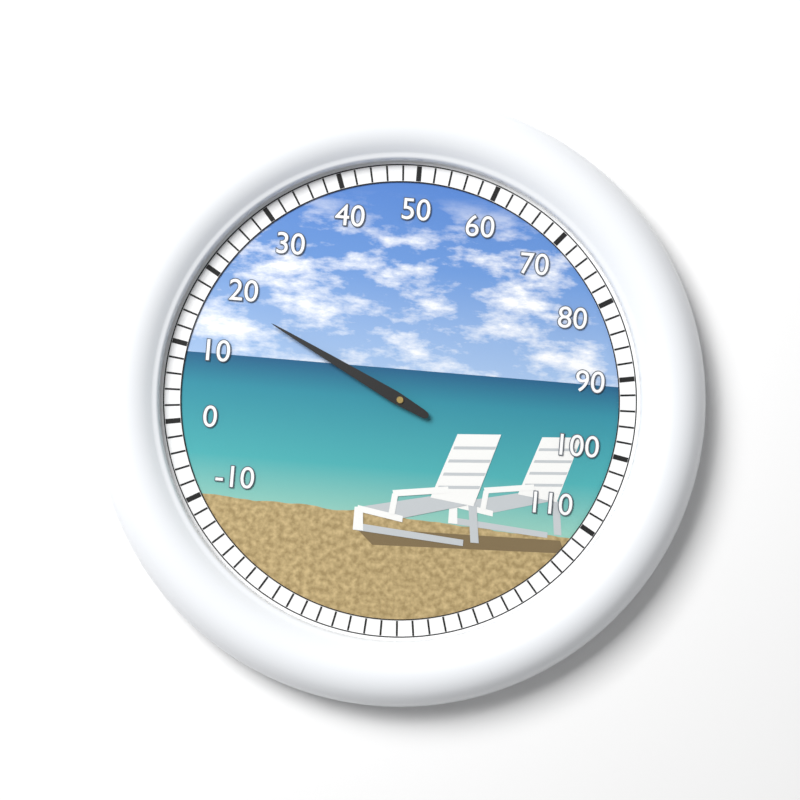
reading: 18 (no unit)
